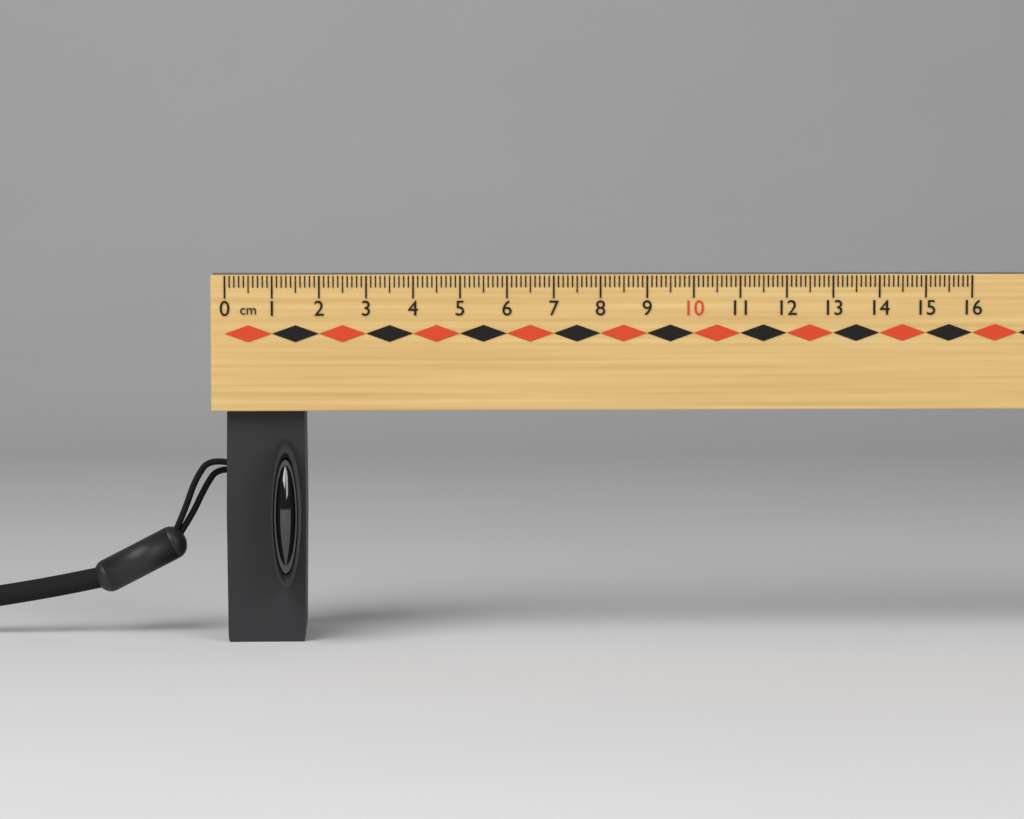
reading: 1.7 cm
